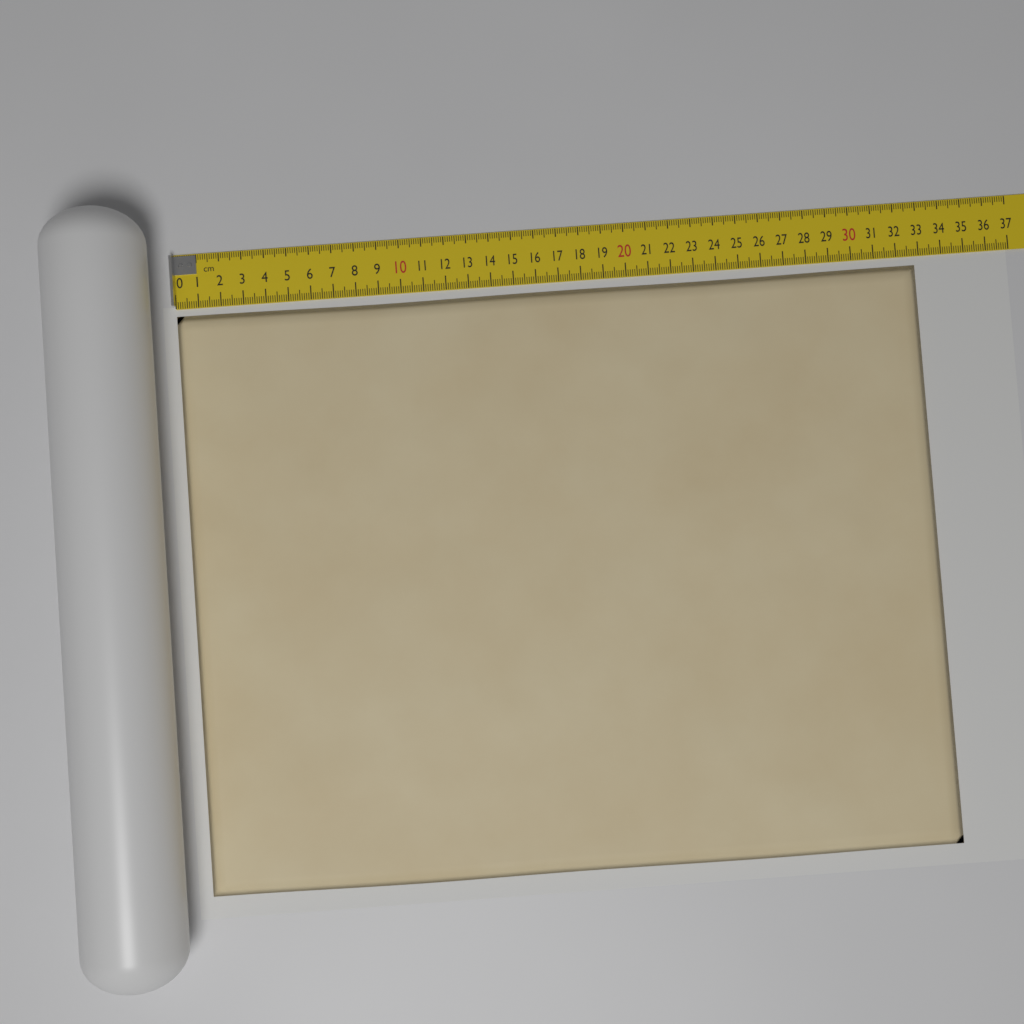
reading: 32.8 cm
